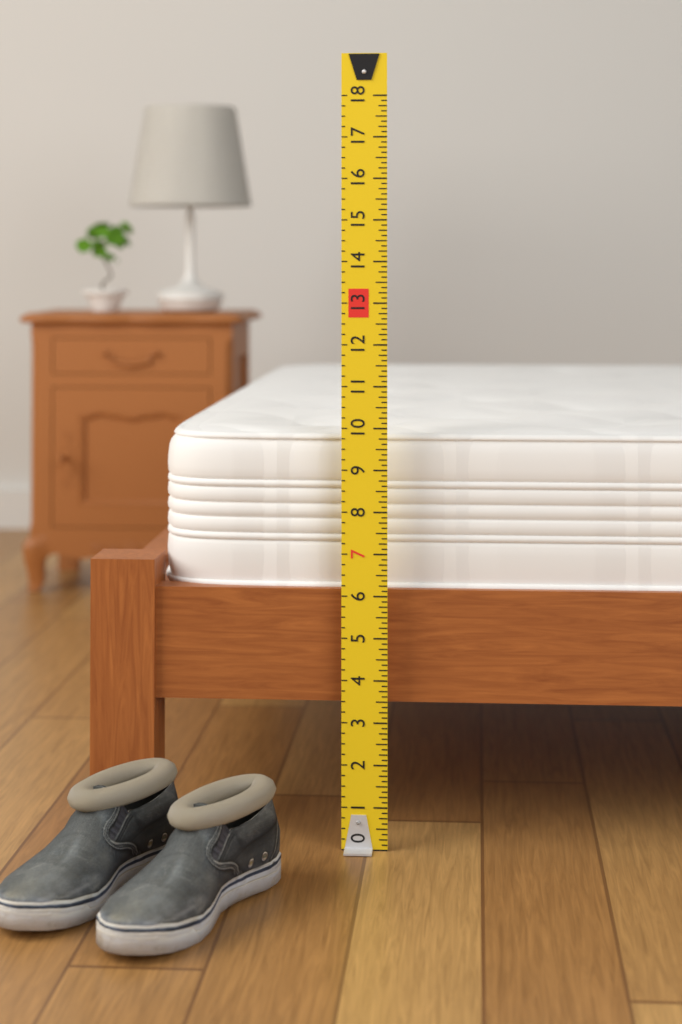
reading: 9.875 (no unit)
